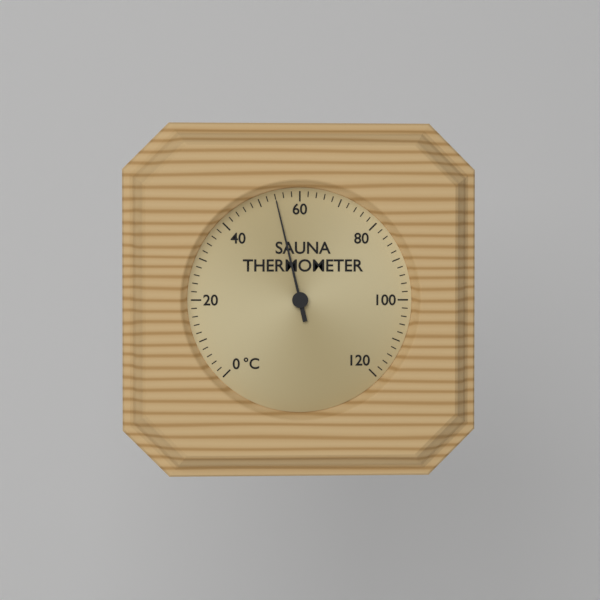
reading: 54 °C
